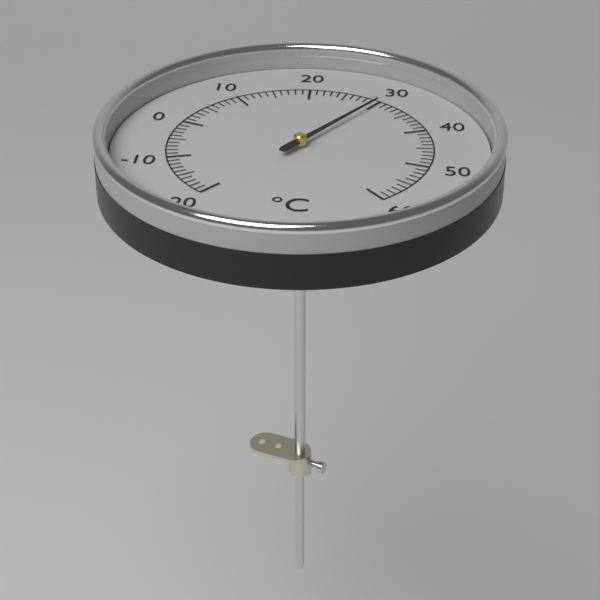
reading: 30 °C
